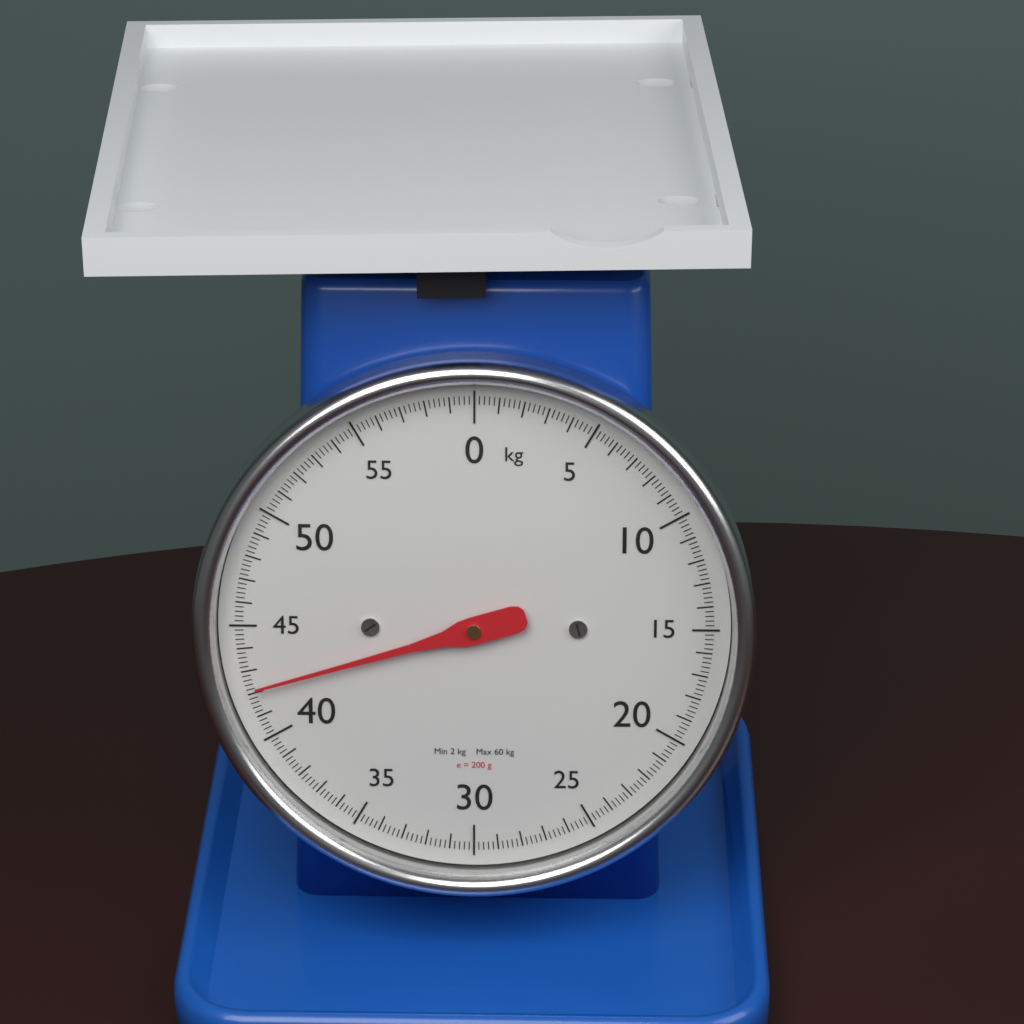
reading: 42.2 kg
